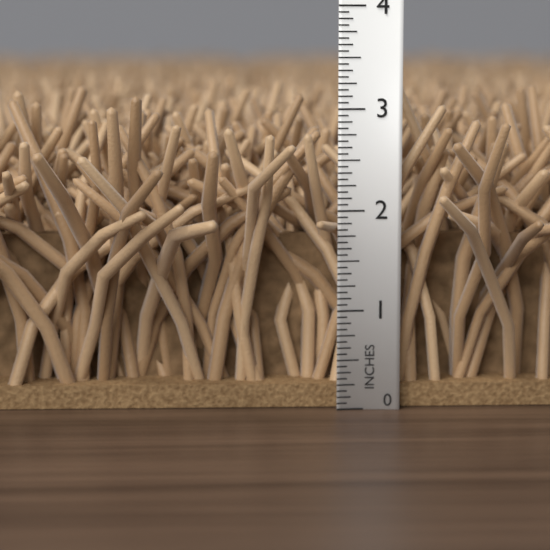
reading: 3.1875 in
